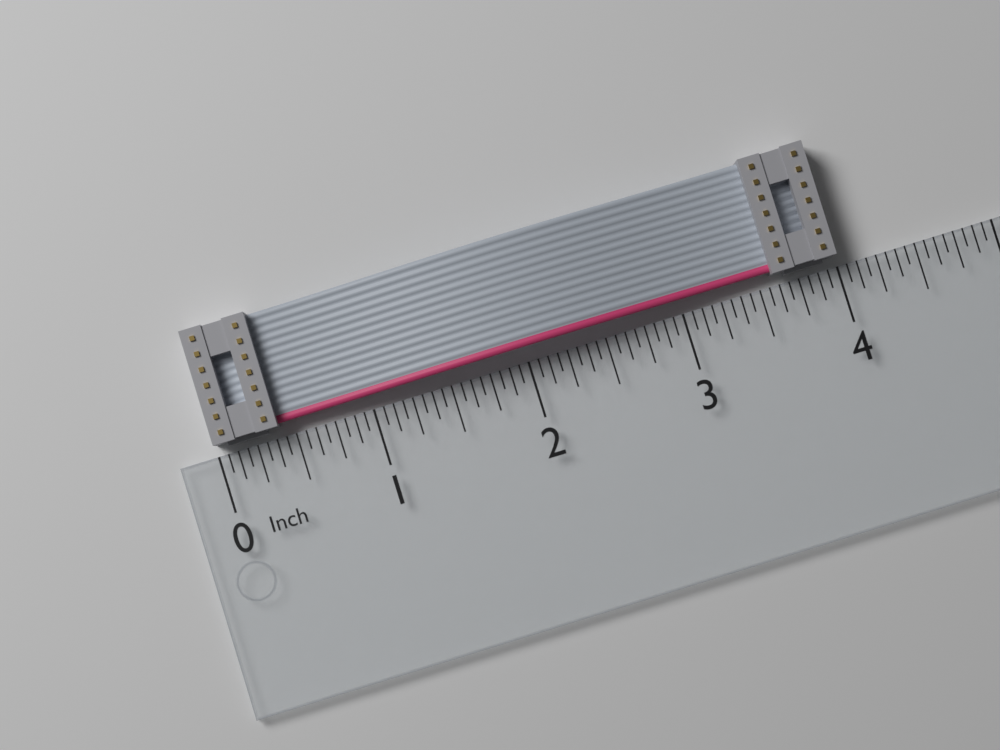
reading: 4.0000 in
